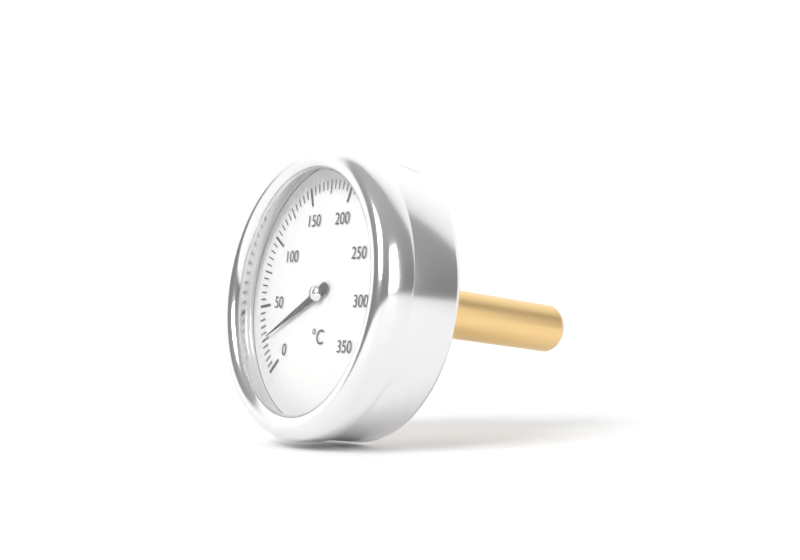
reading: 25 °C
